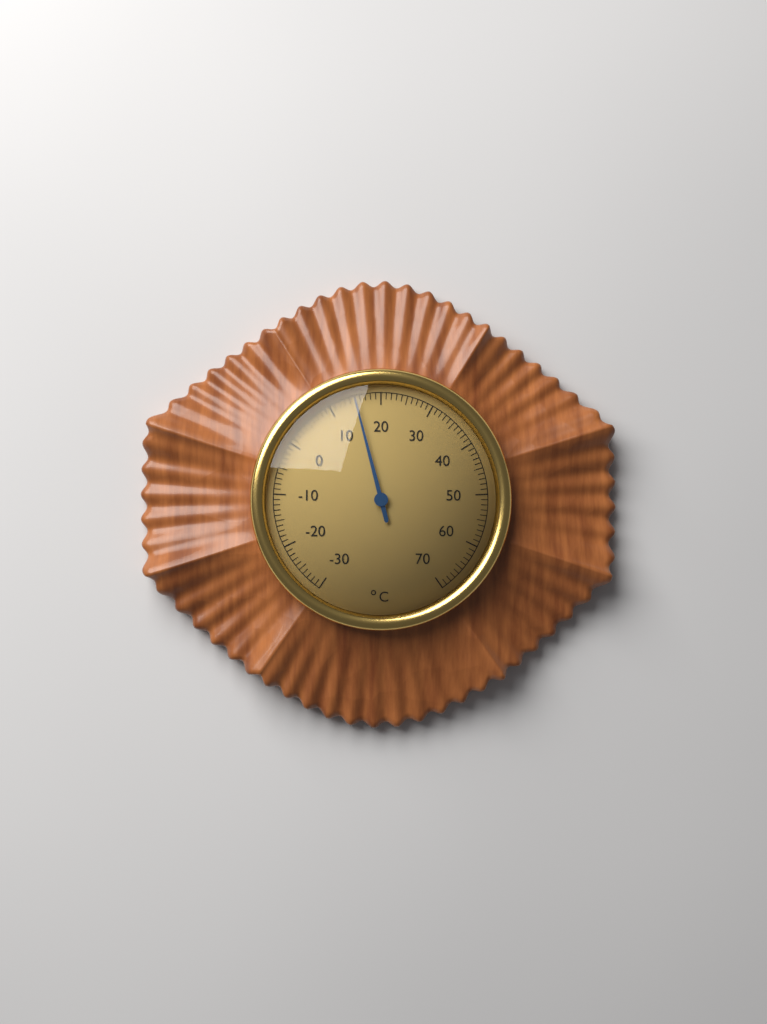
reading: 15 °C
